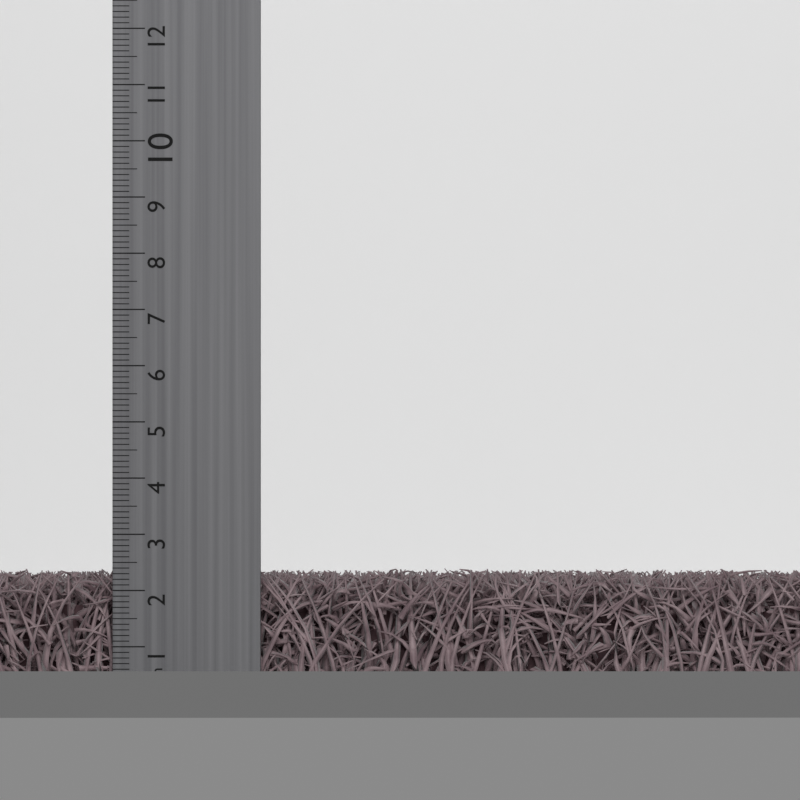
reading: 2.4 cm
